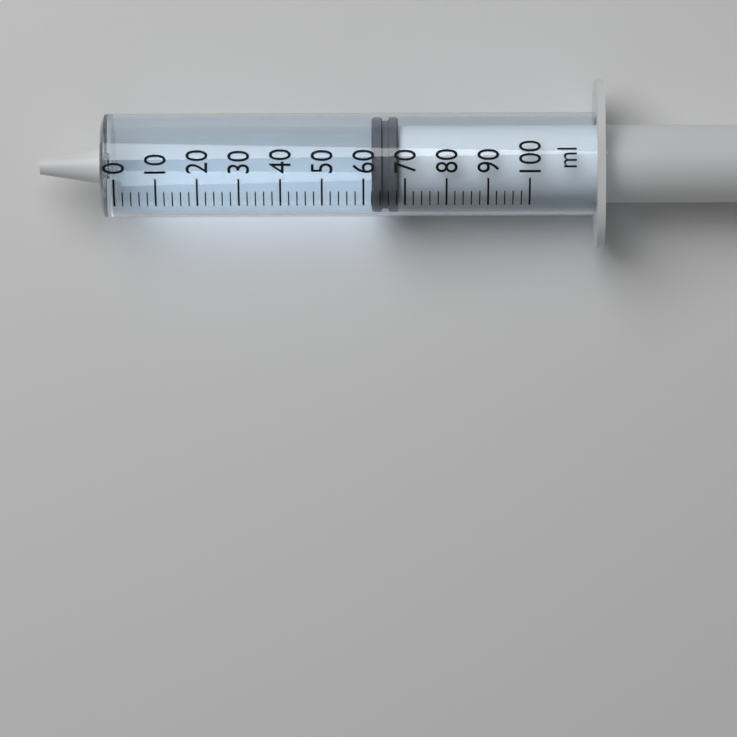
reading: 62 ml
